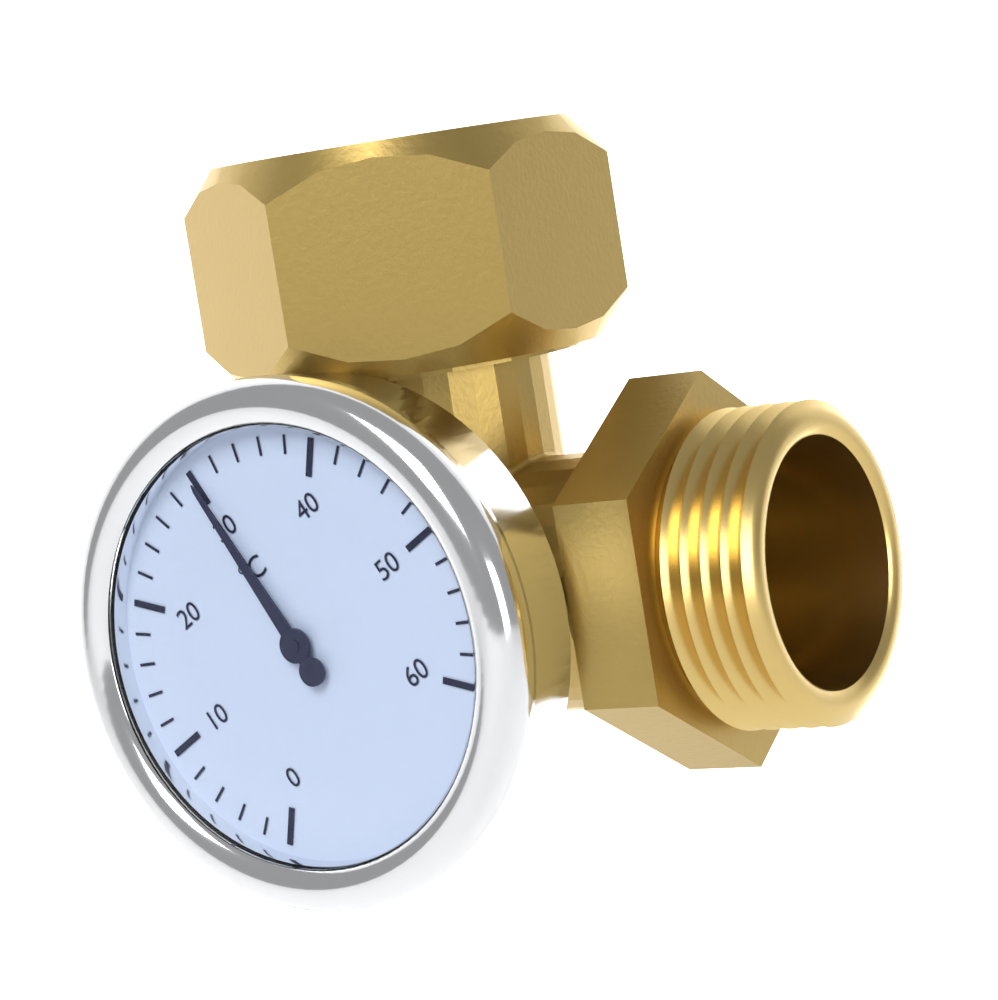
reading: 30 °C
